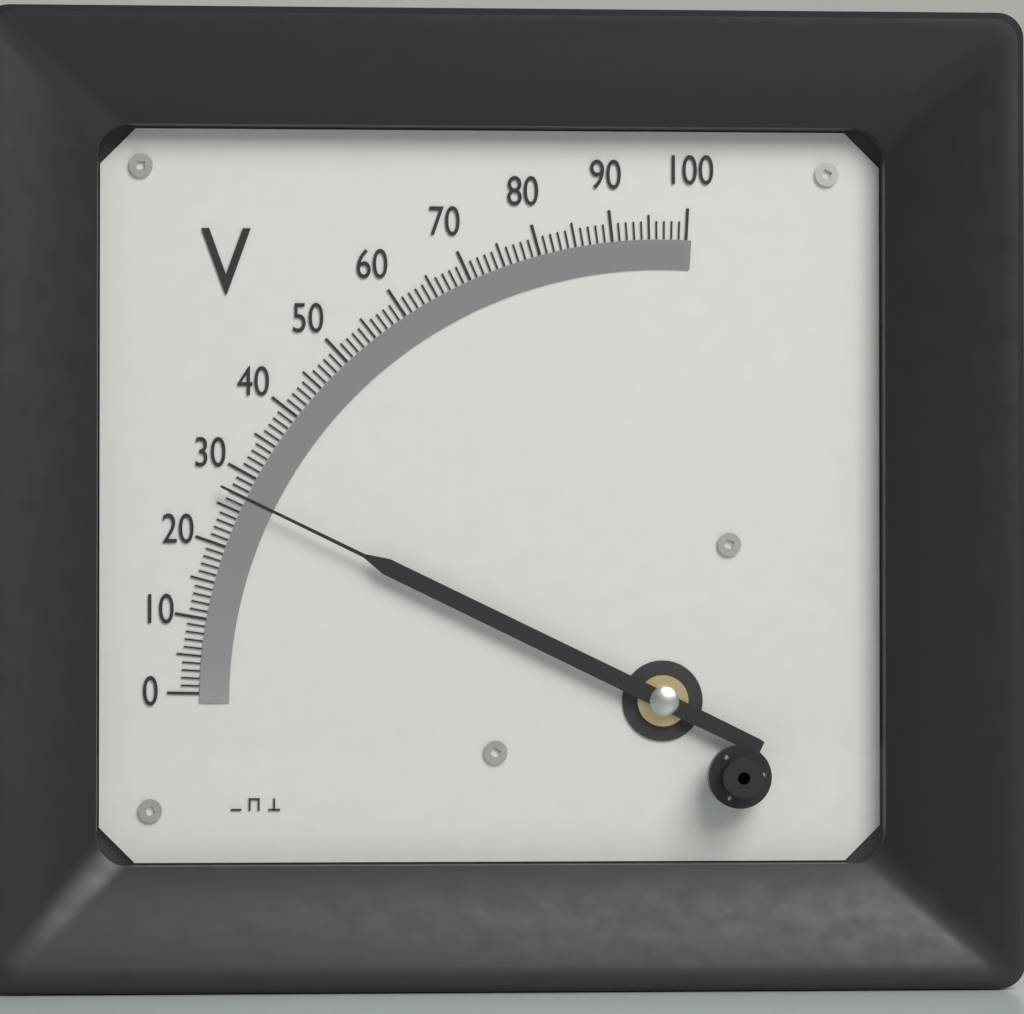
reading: 27 V
